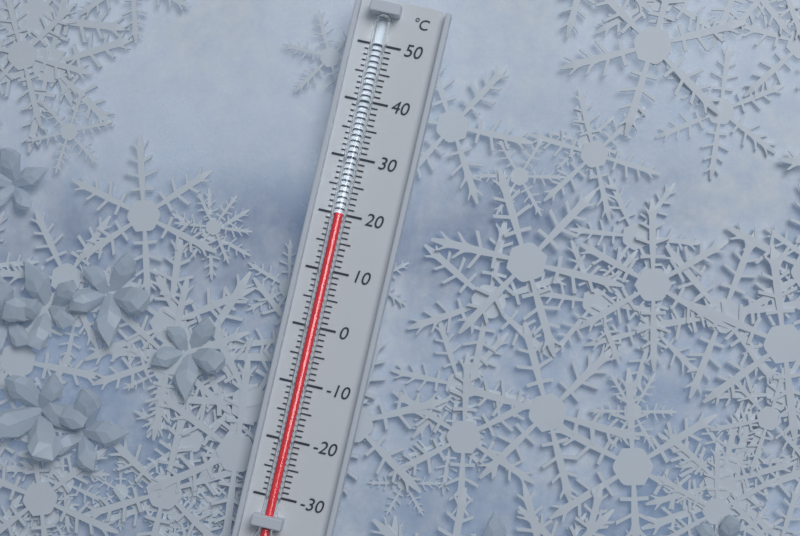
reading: 20 °C
